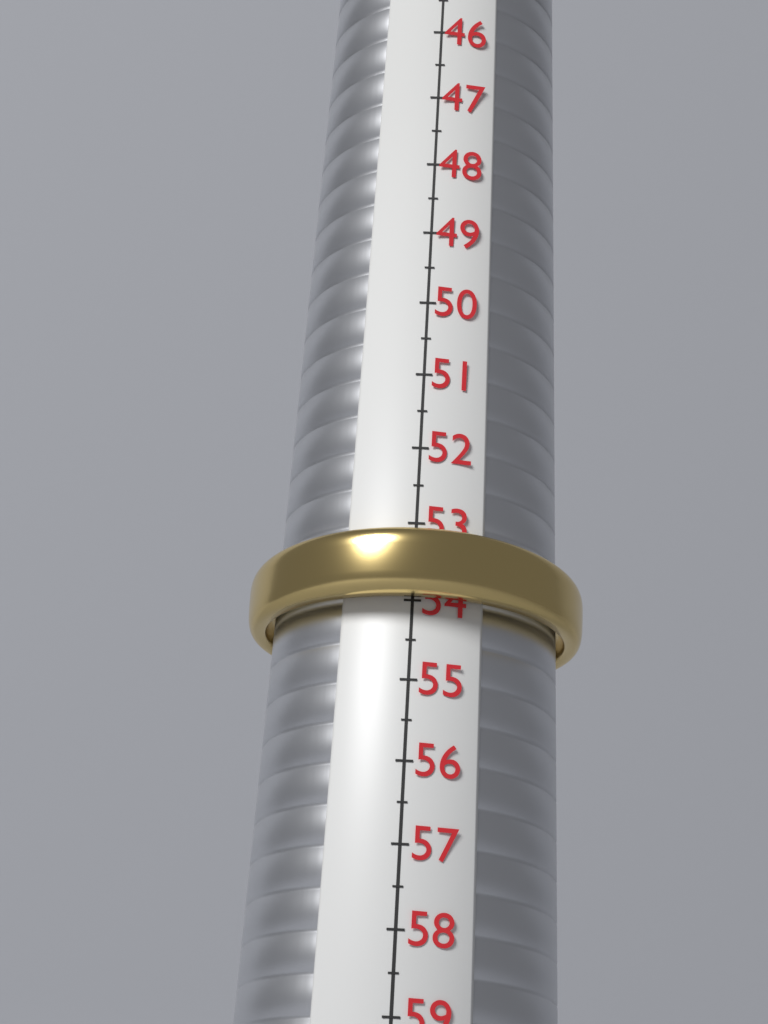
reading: 54.0 (no unit)
